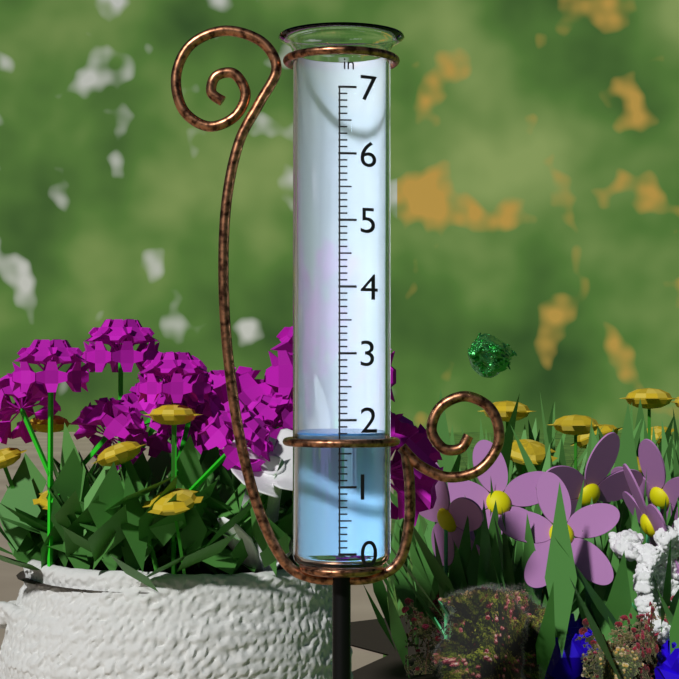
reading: 1.8 in
